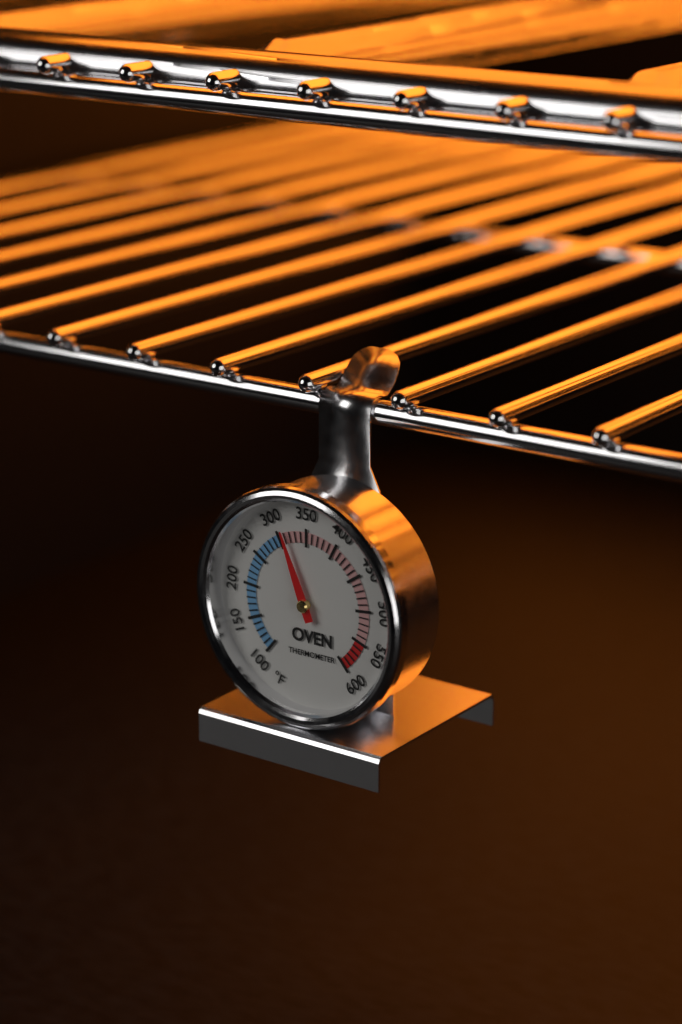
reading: 310 °F
